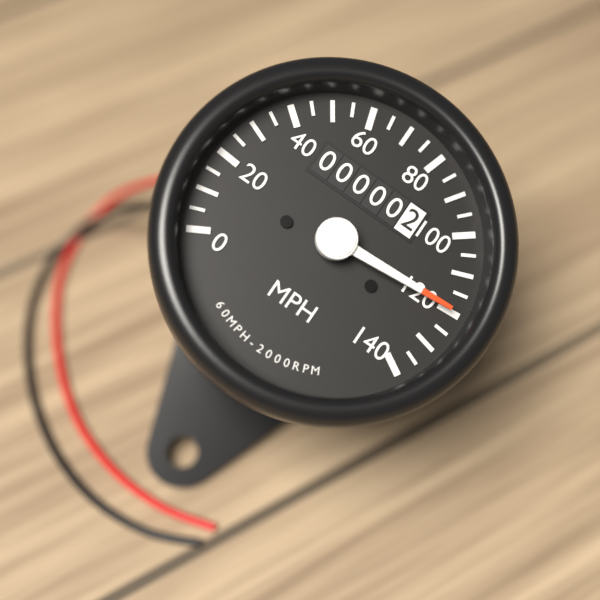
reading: 120 MPH
